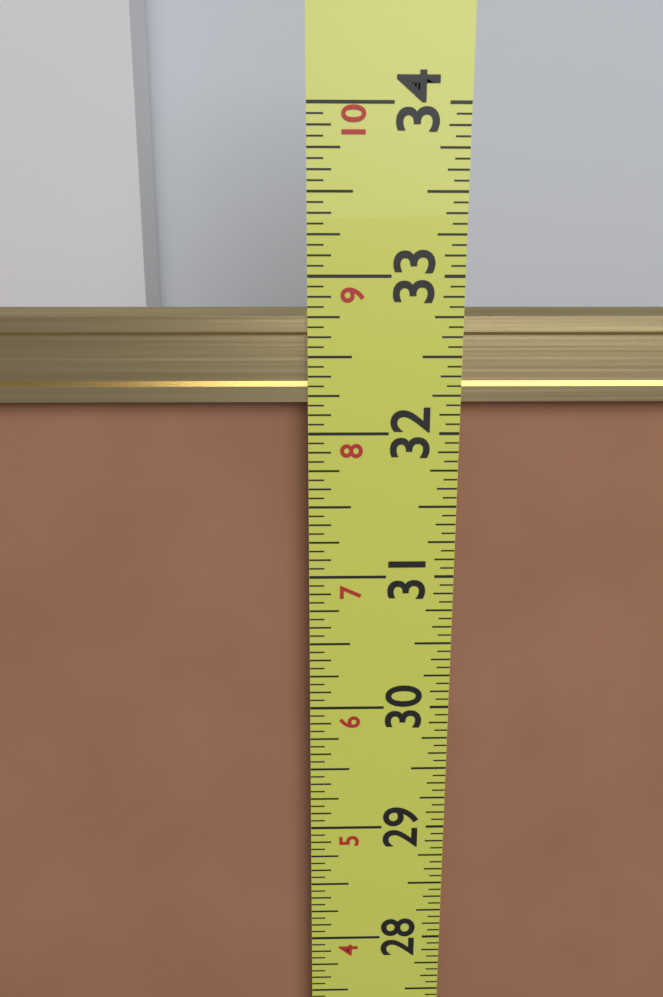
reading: 32.8125 in
